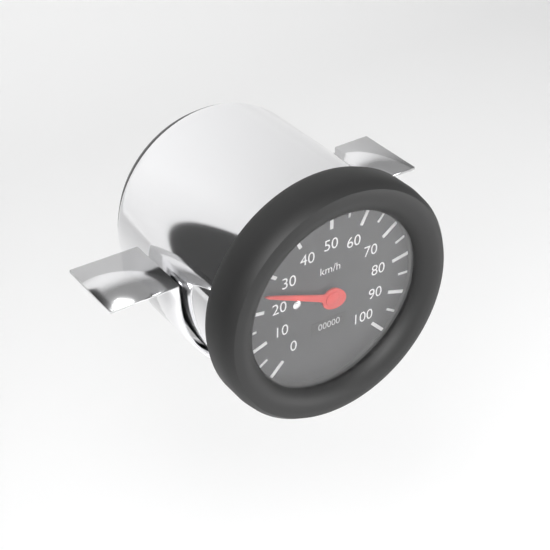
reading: 25 km/h
